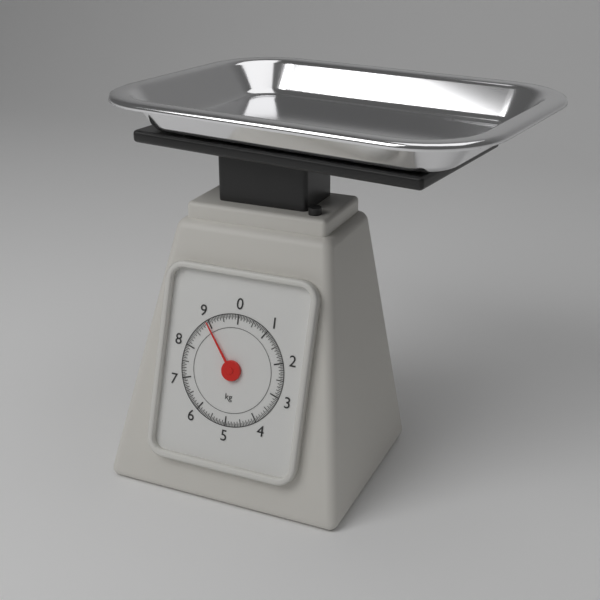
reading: 8.95 kg
